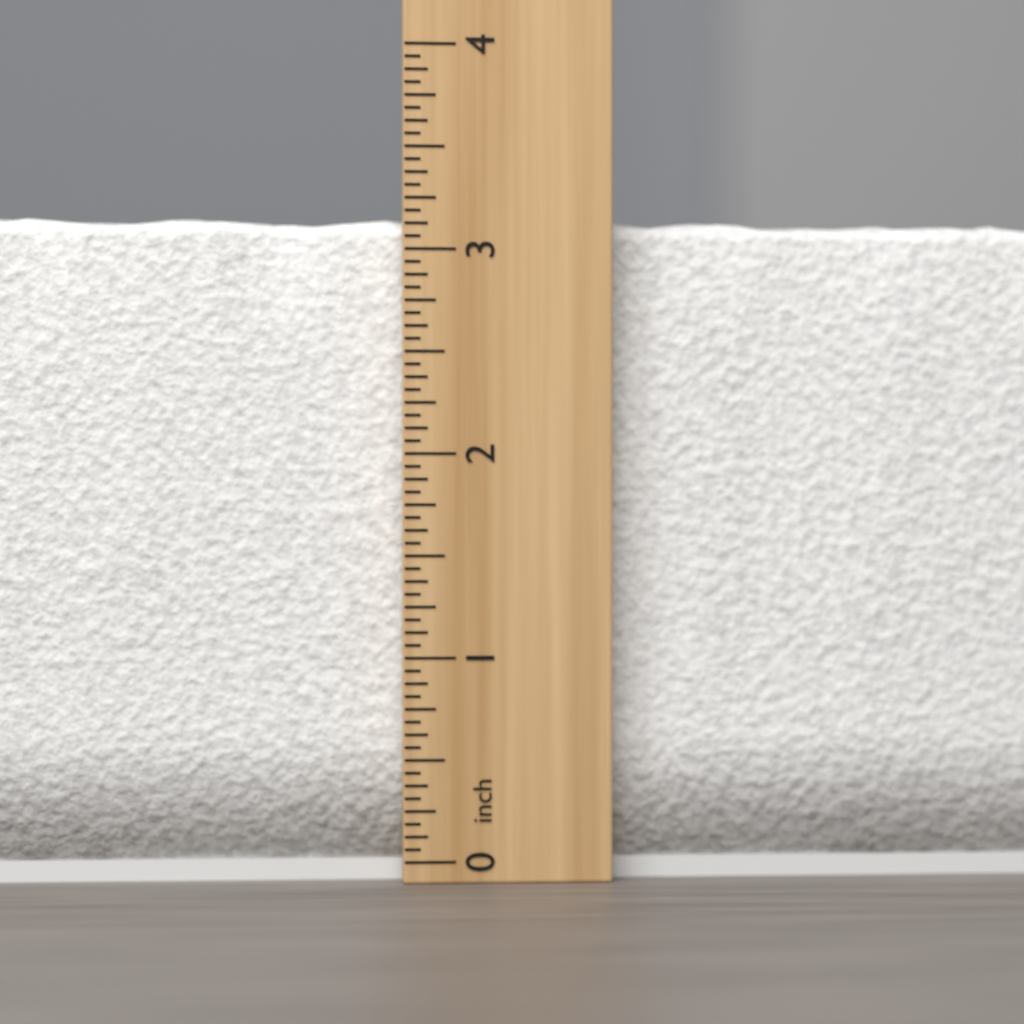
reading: 3.1875 inch
